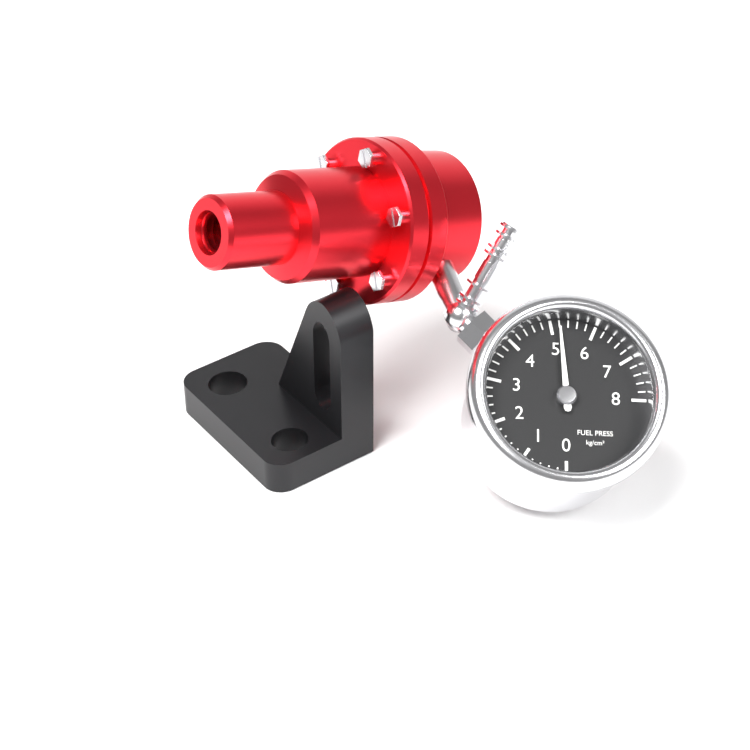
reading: 5.2 kg/cm²
